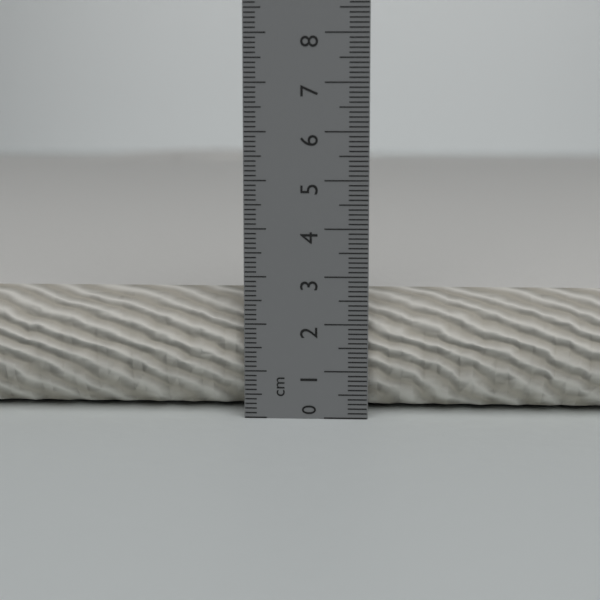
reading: 2.6 cm
